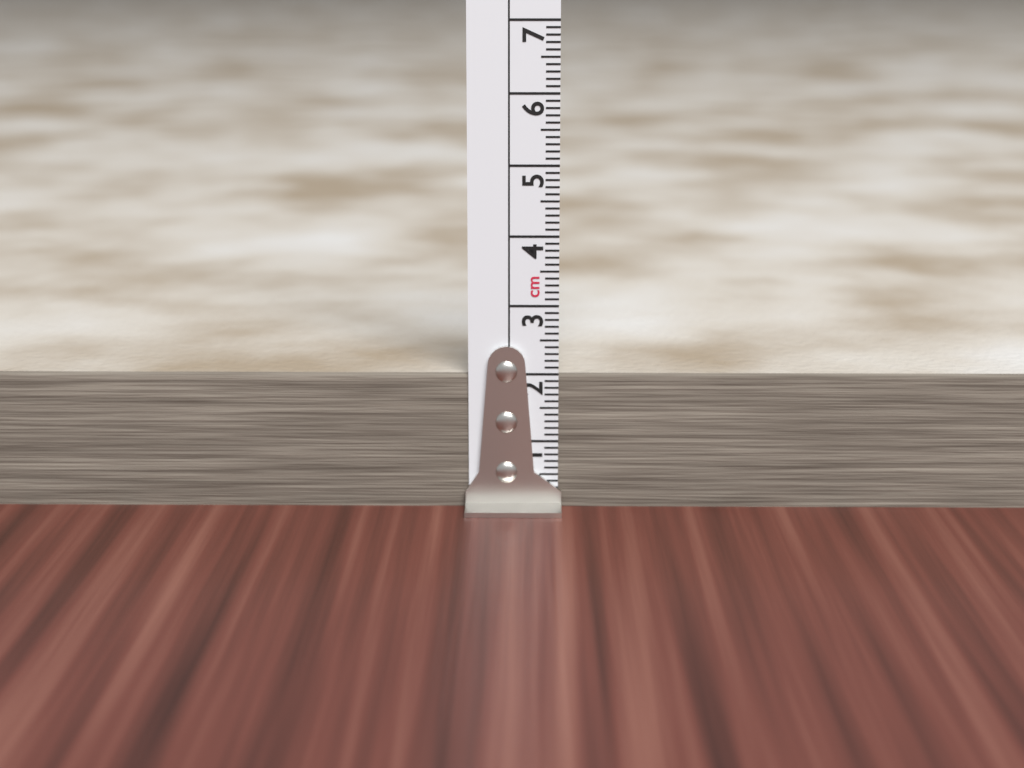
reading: 2.0 cm
